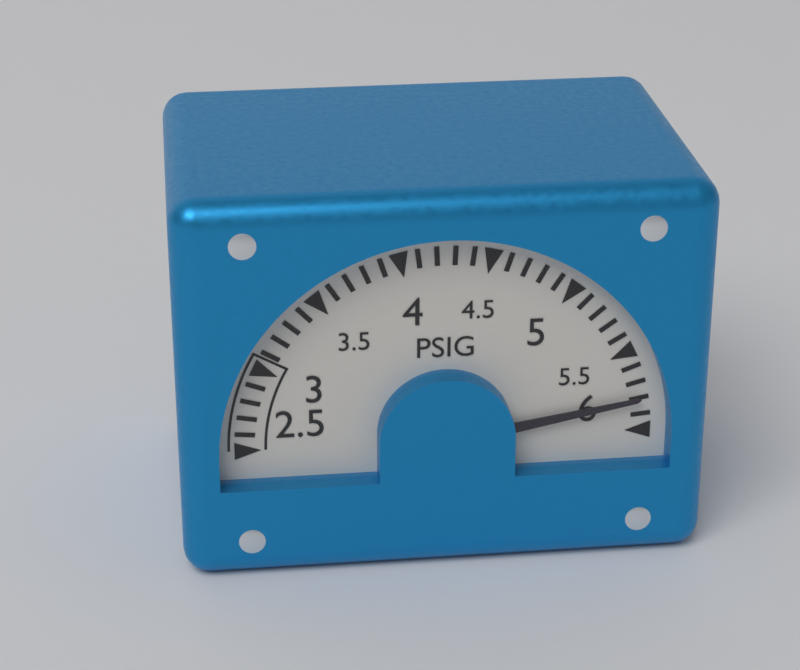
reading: 5.8 PSIG
